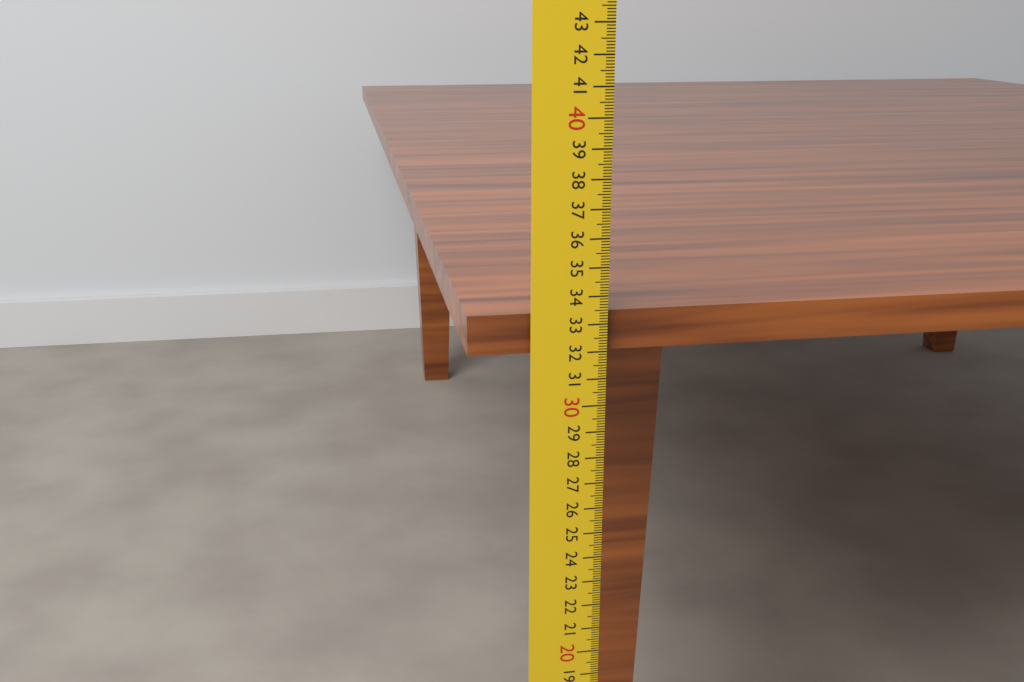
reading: 33.4 cm
